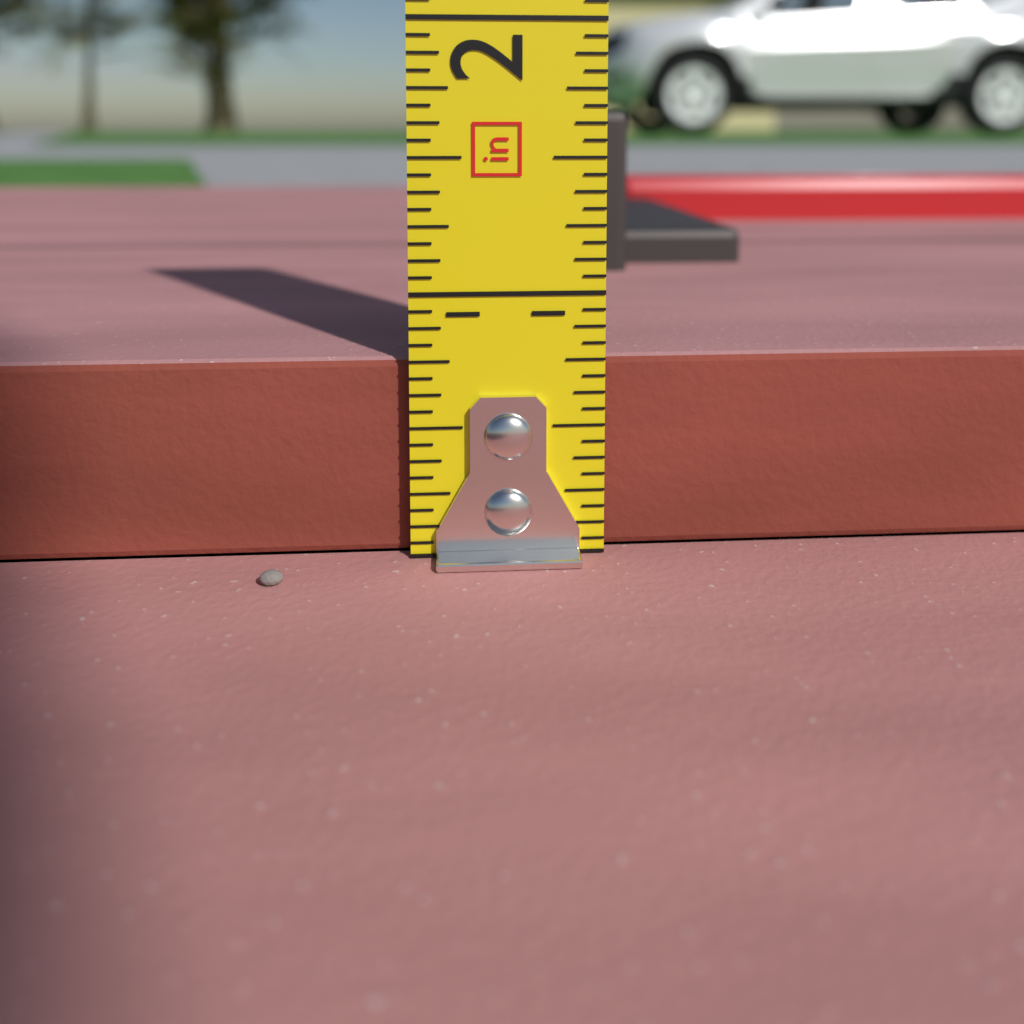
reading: 0.7500 in
